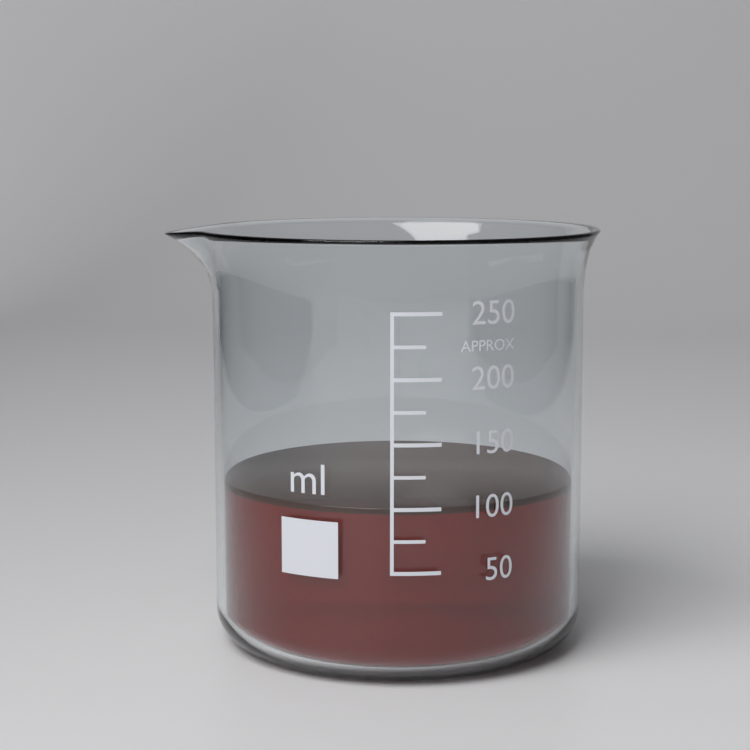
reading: 100 ml
